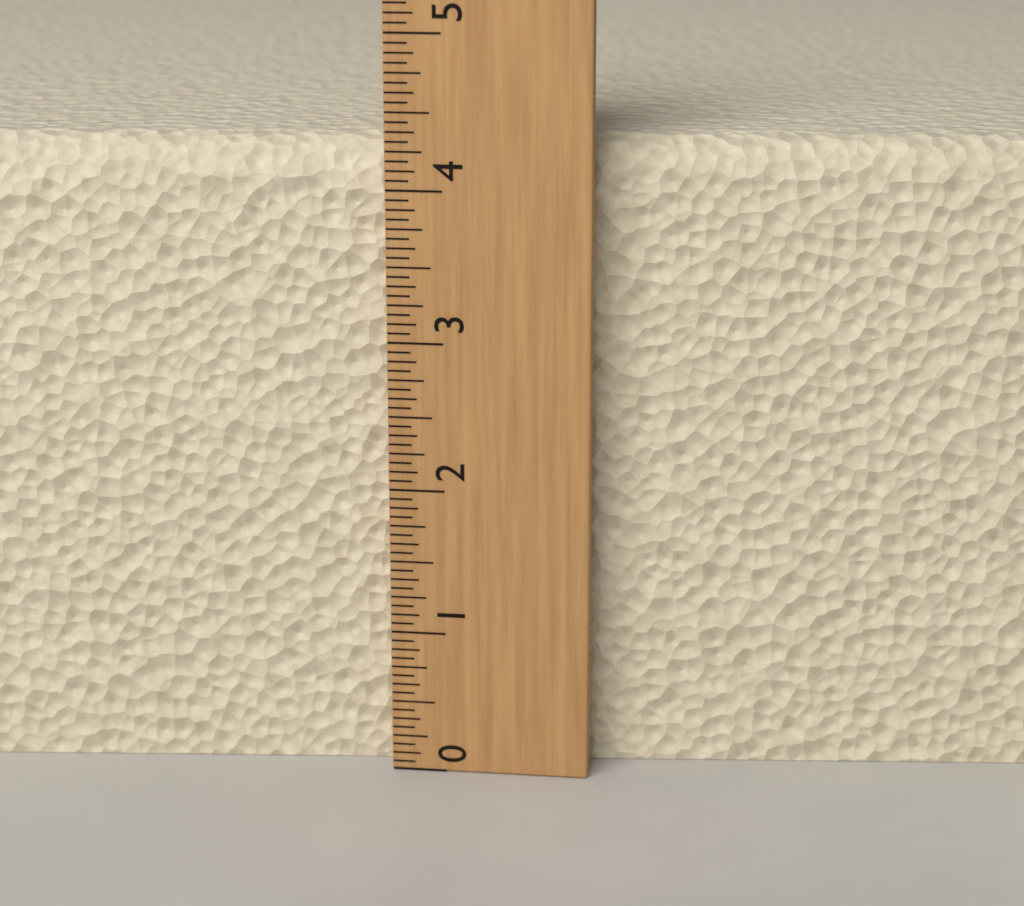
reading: 4.3125 (no unit)
